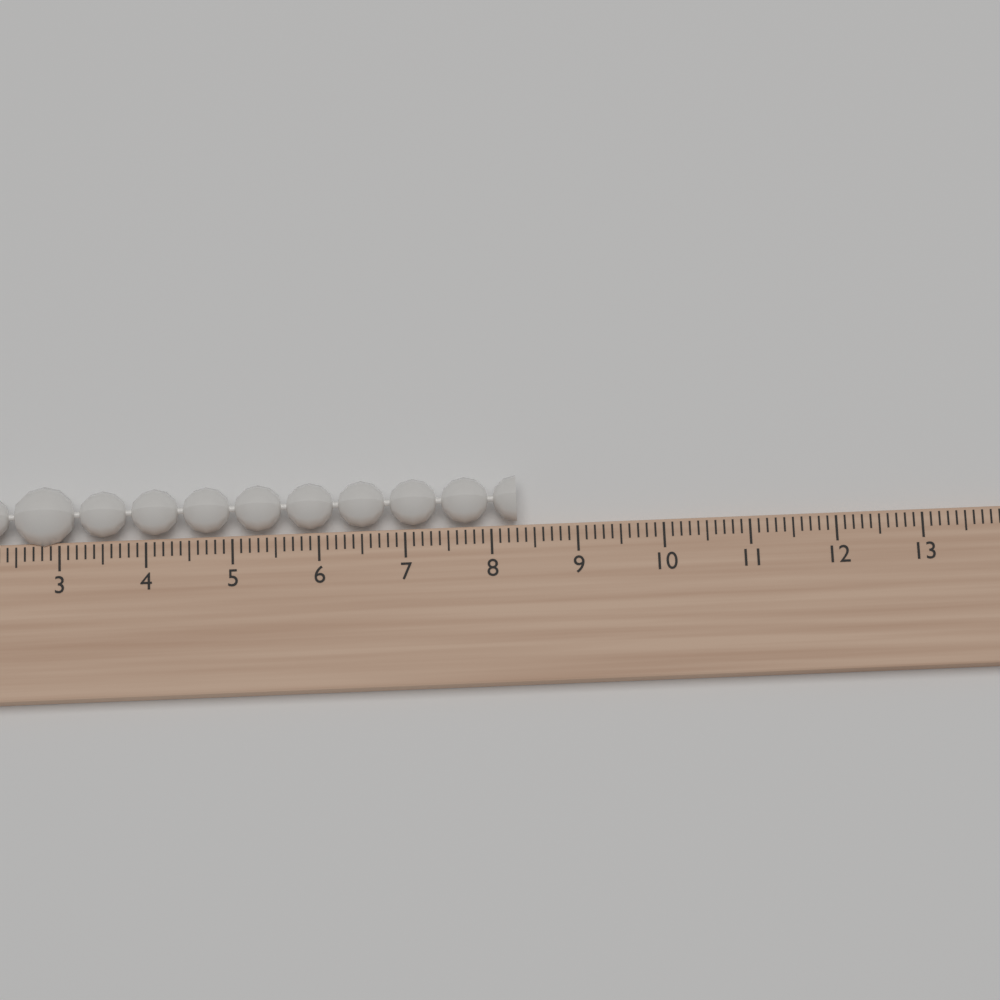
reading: 8.3 (no unit)
